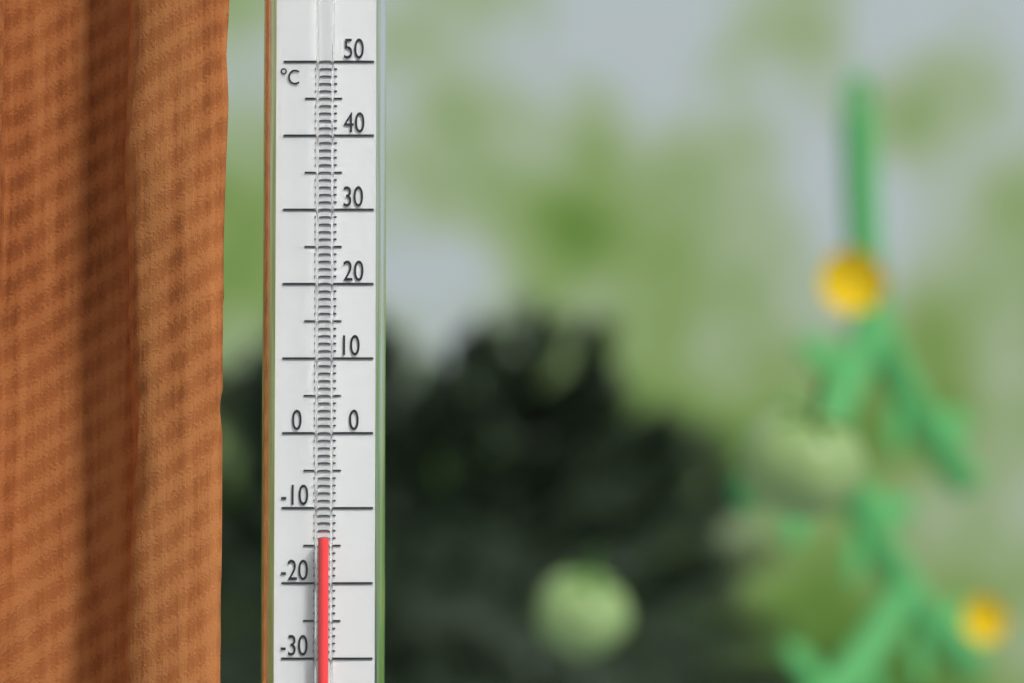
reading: -14 °C
